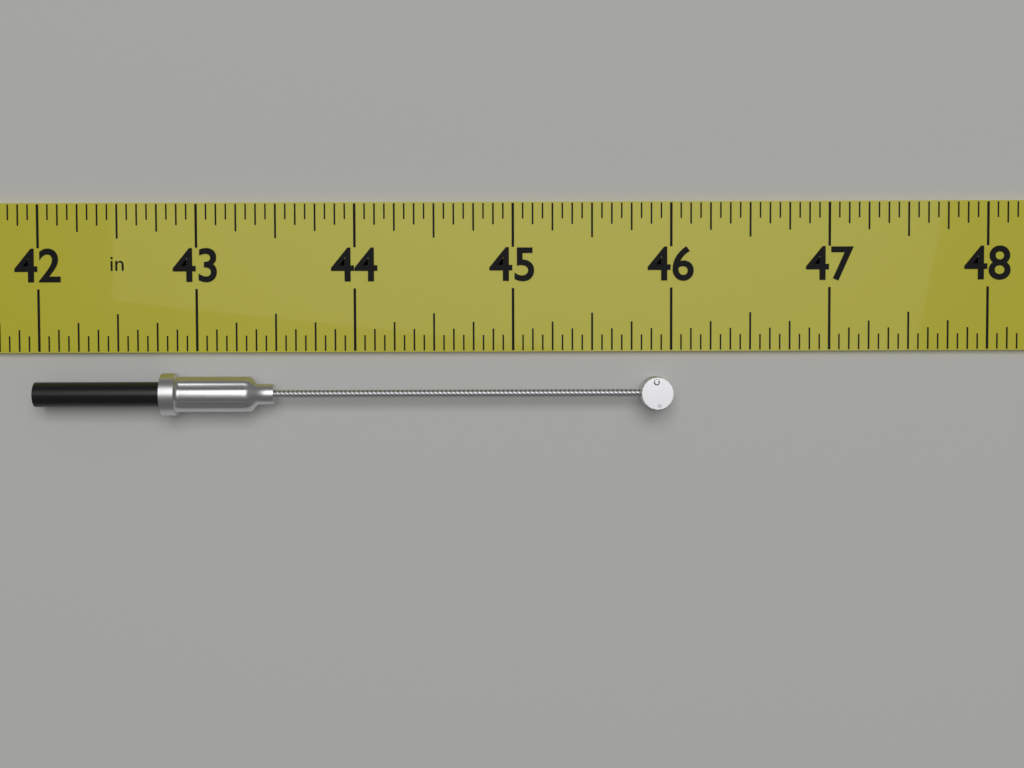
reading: 46.0000 in
